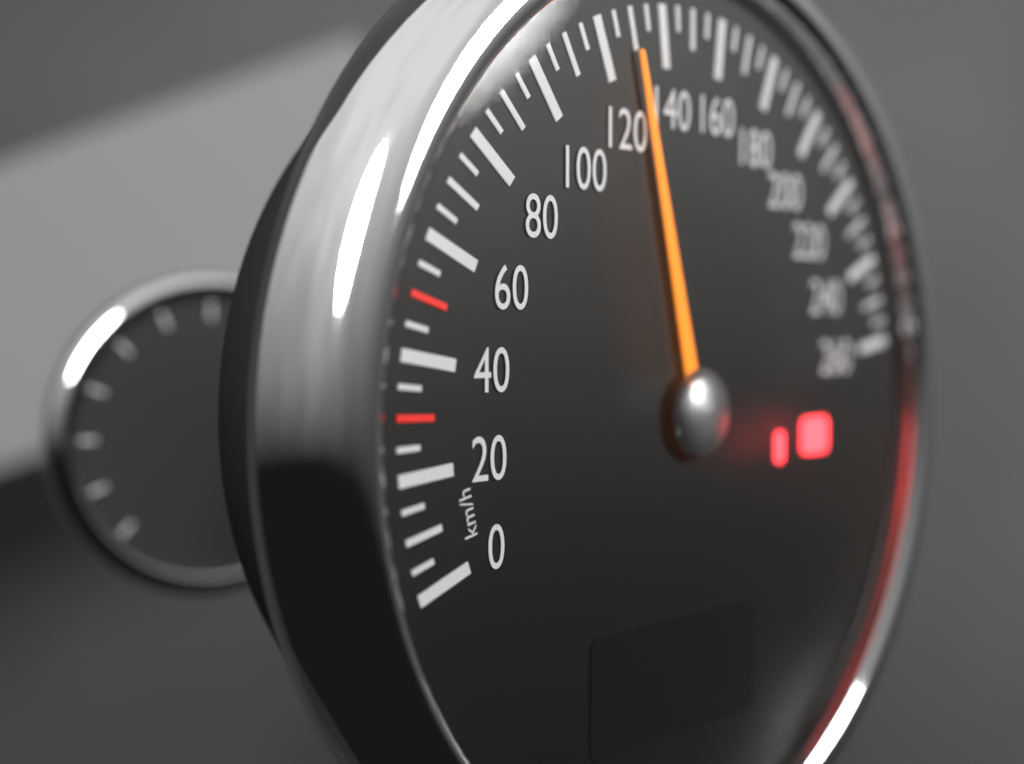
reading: 130 km/h
